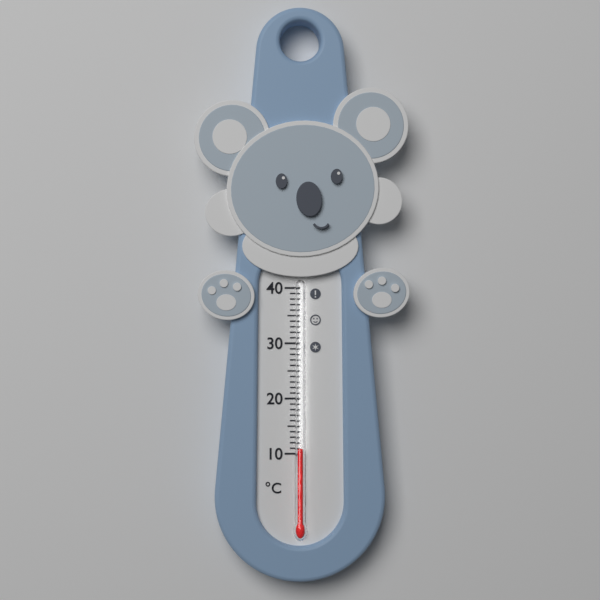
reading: 11 °C
